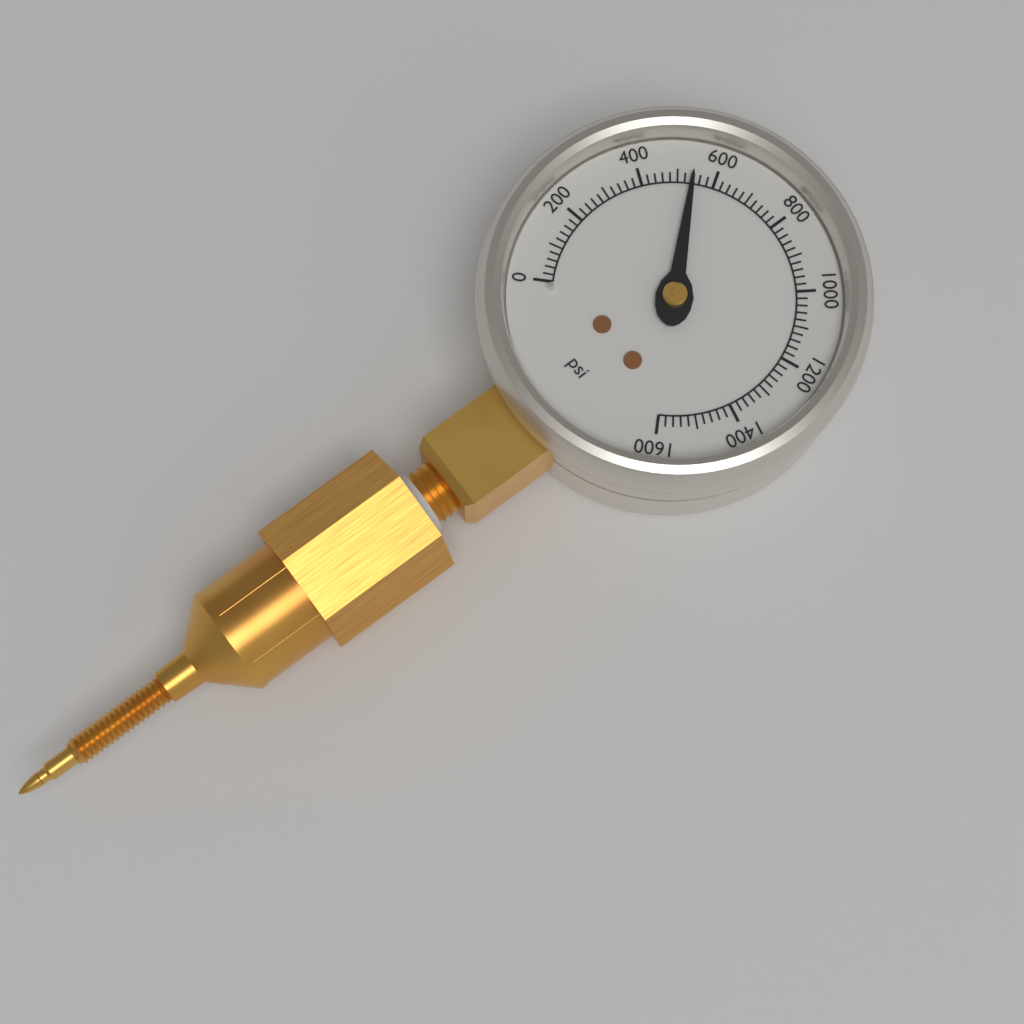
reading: 540 psi
